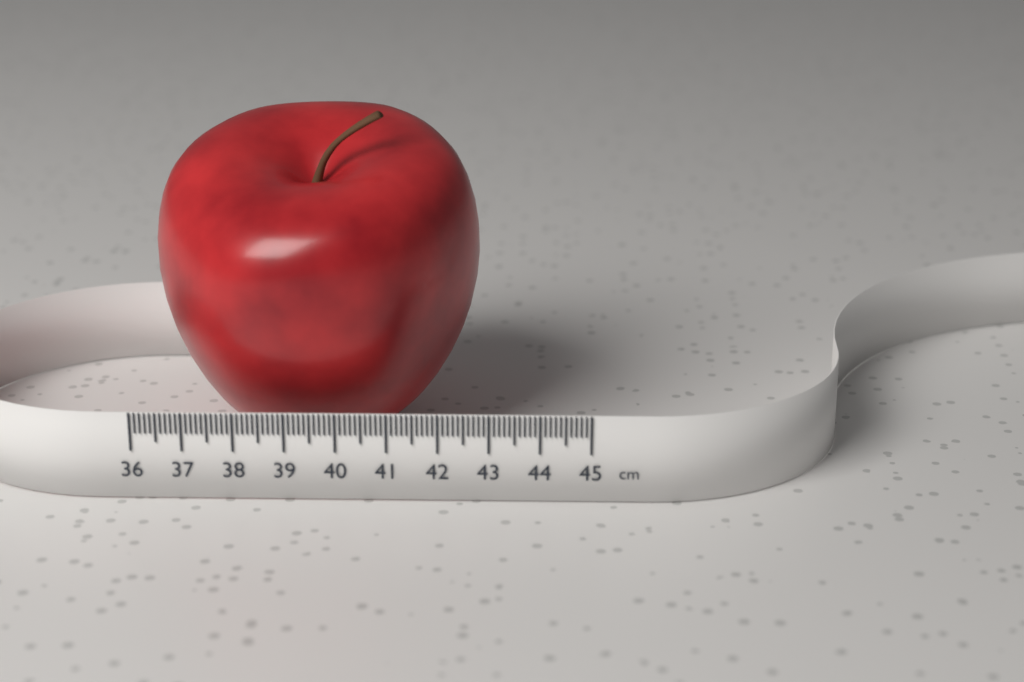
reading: 42.7 cm
